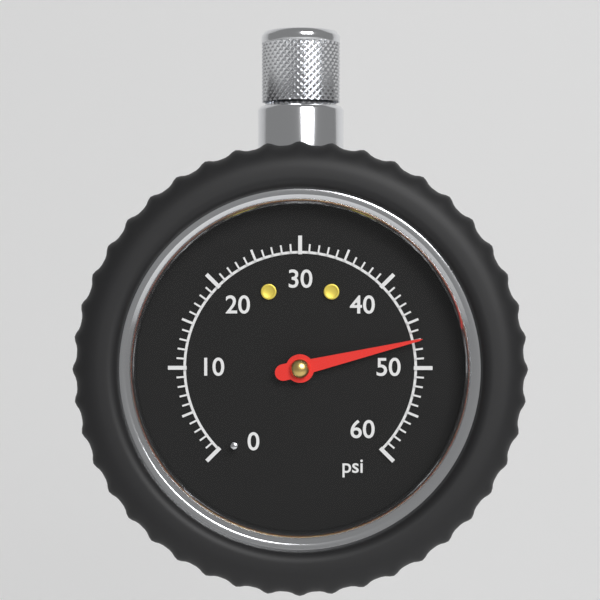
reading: 47 psi
